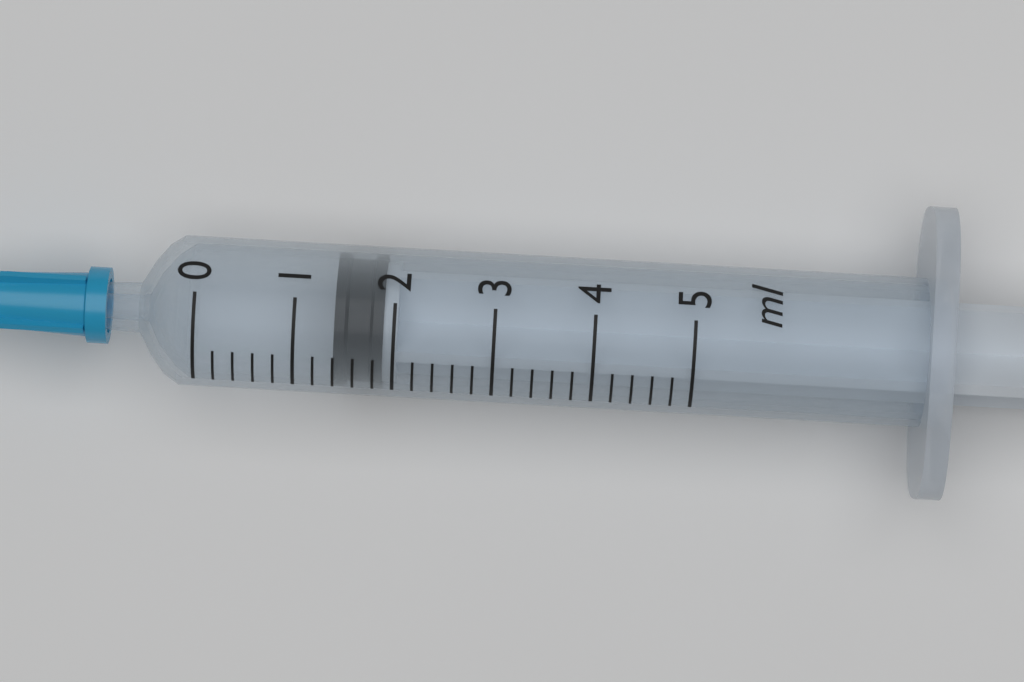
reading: 1.4 ml
